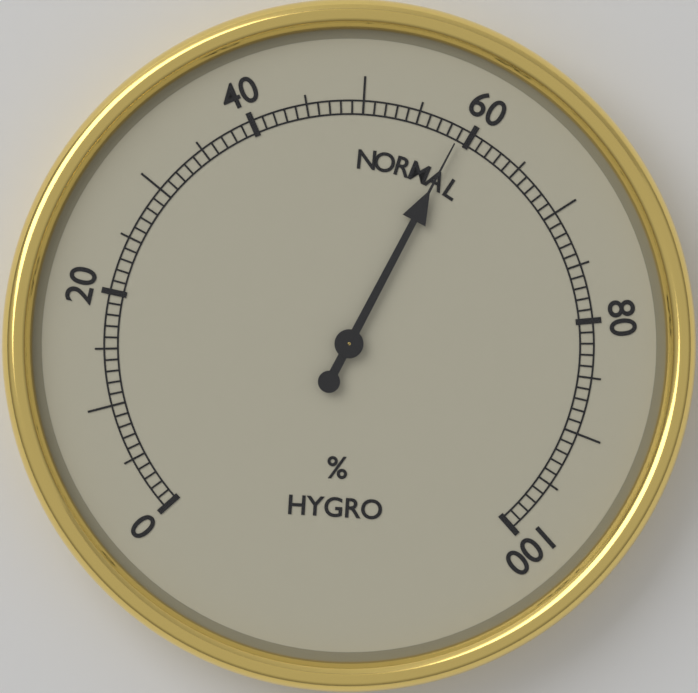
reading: 59 %
